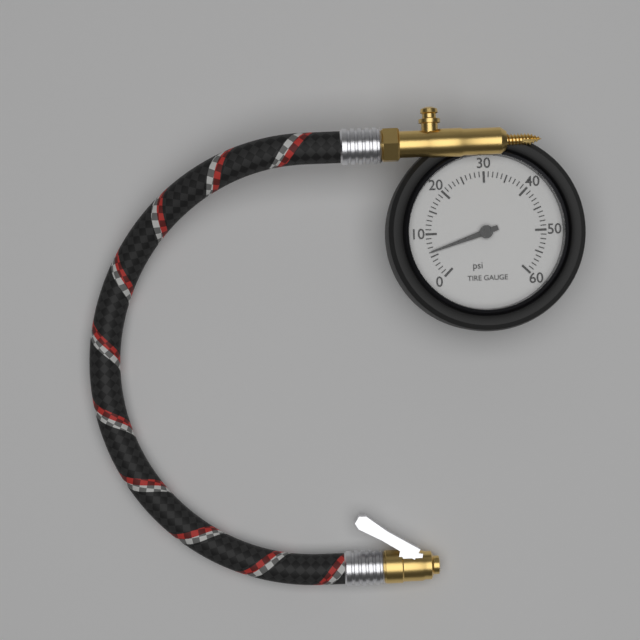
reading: 6 psi
